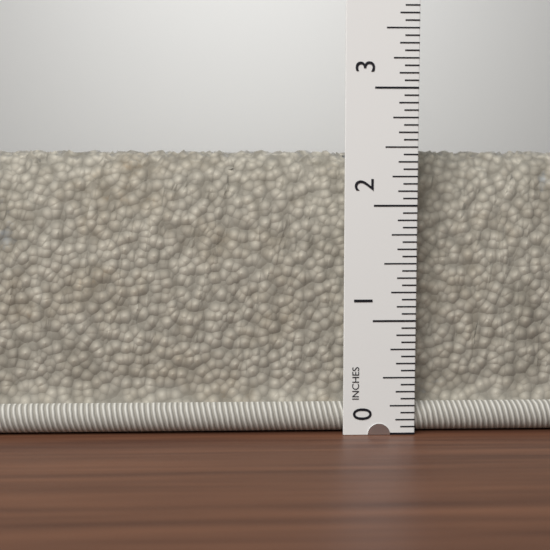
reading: 2.5000 in
